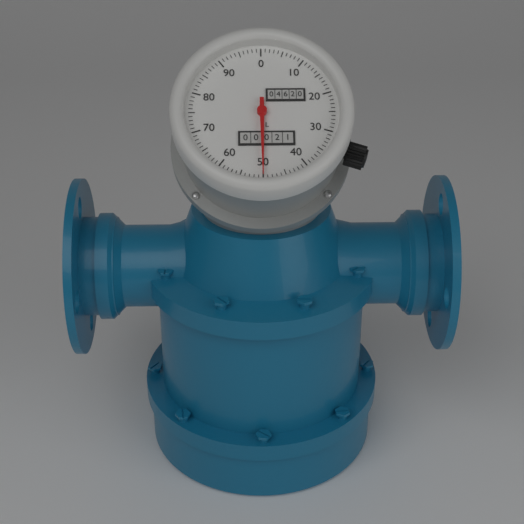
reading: 50 L
